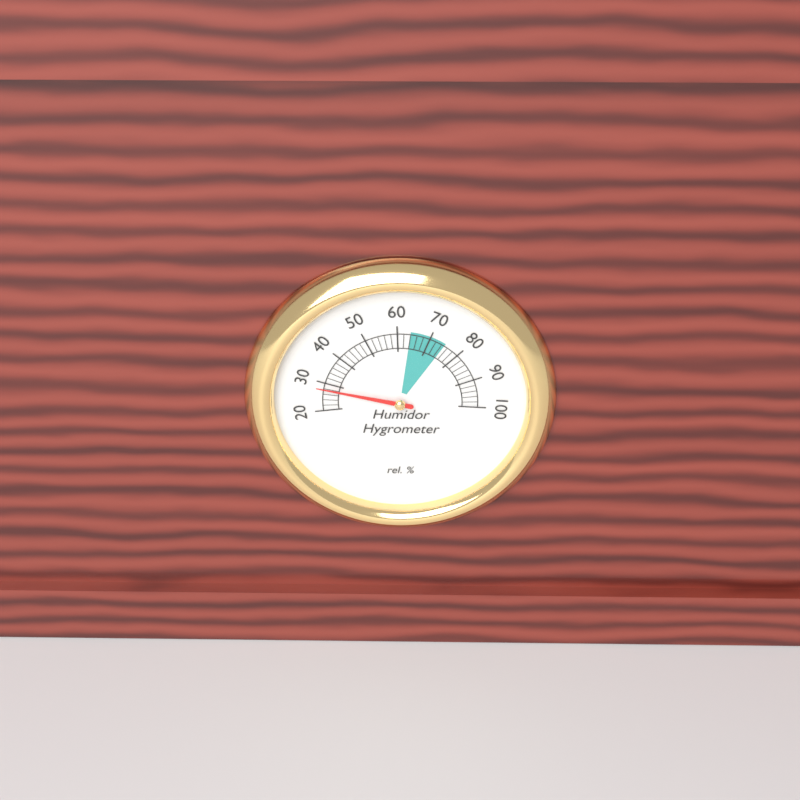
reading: 28 %
